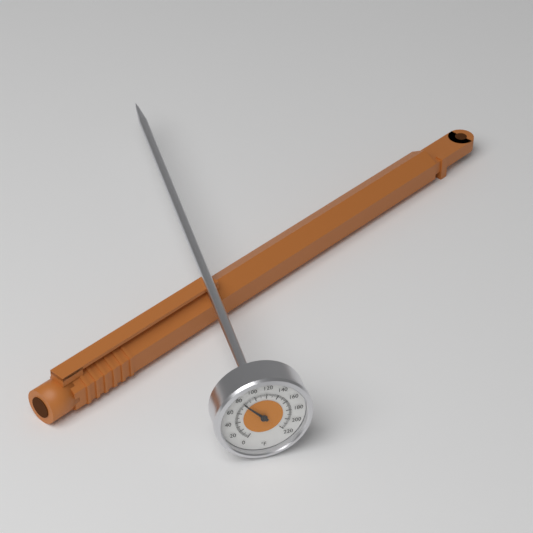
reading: 80 °F
